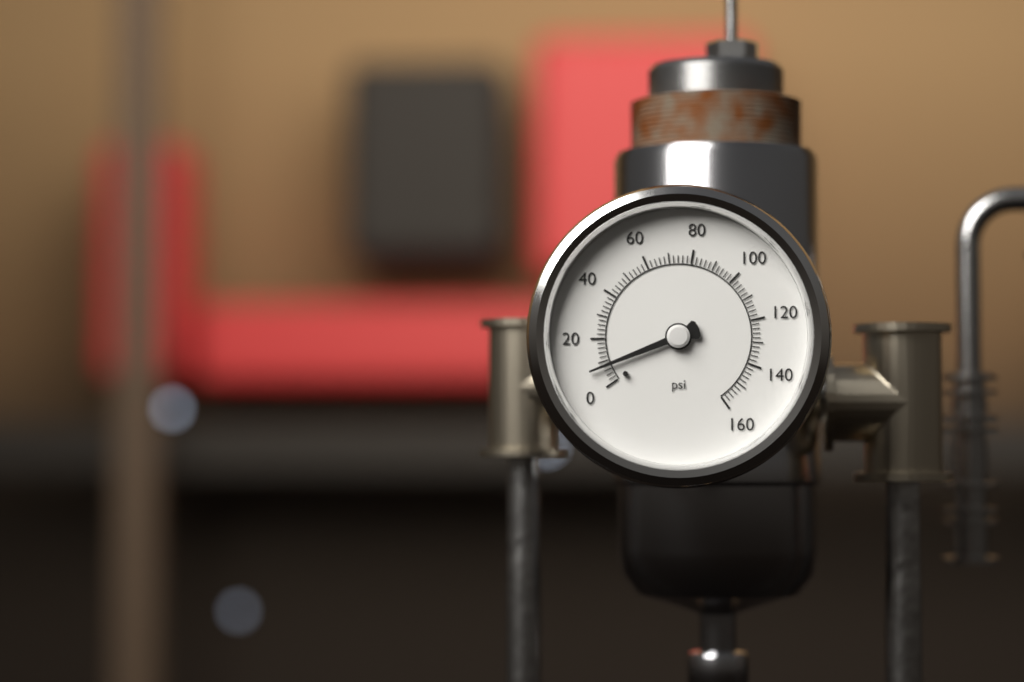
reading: 8 psi
